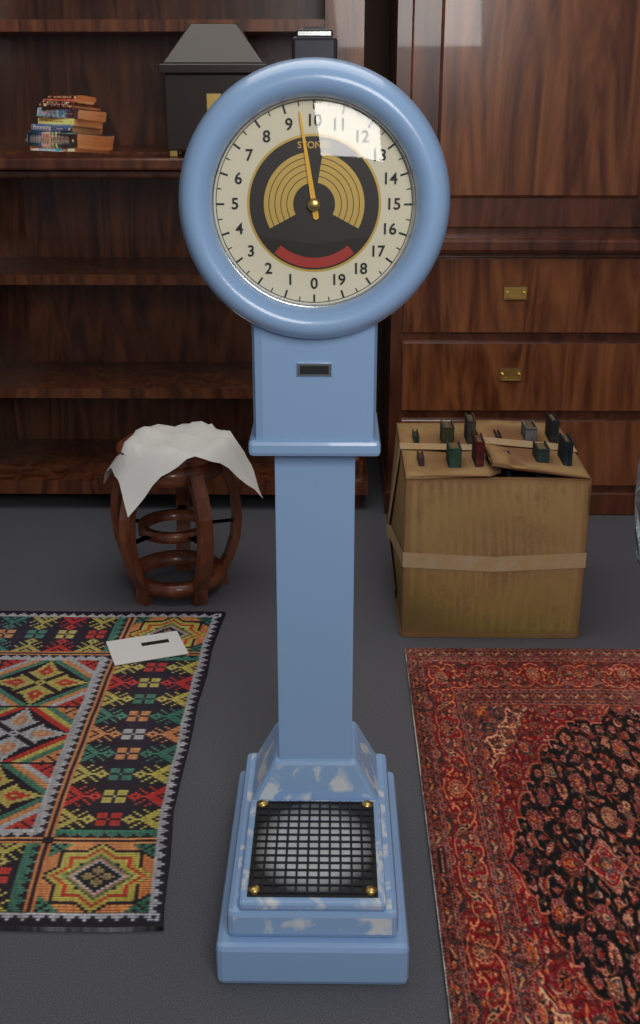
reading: 9.5 stones
